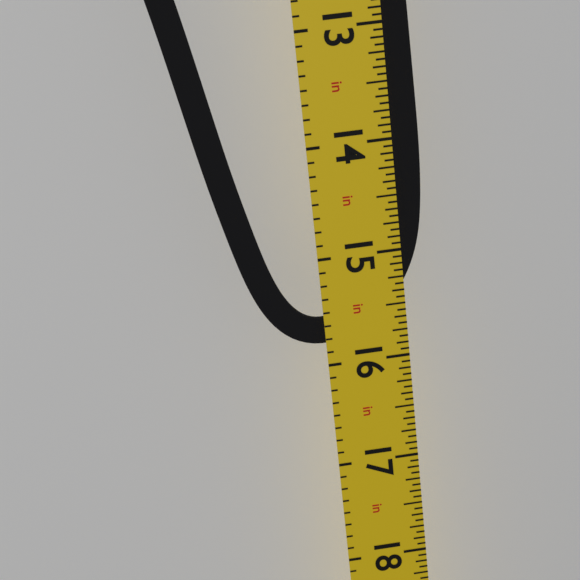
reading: 15.8125 in
